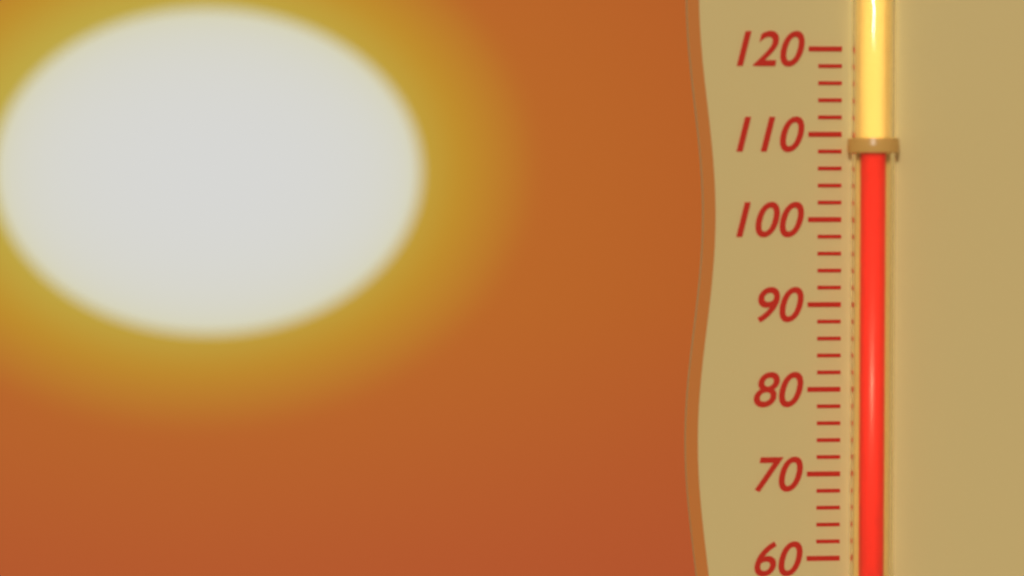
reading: 108 (no unit)
